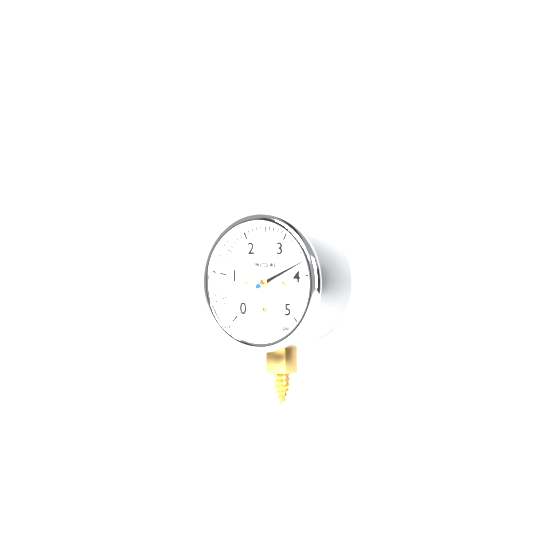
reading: 3.7 psi
